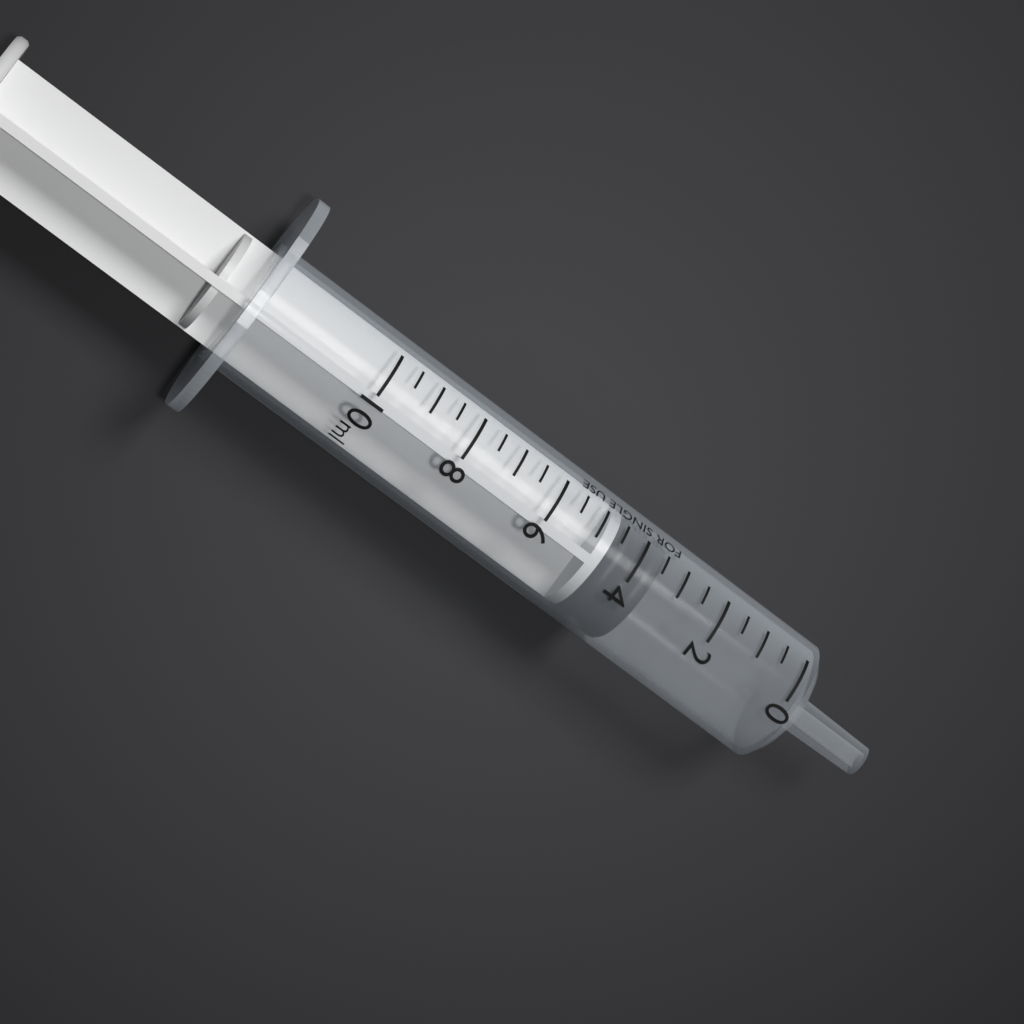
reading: 3.5 ml
